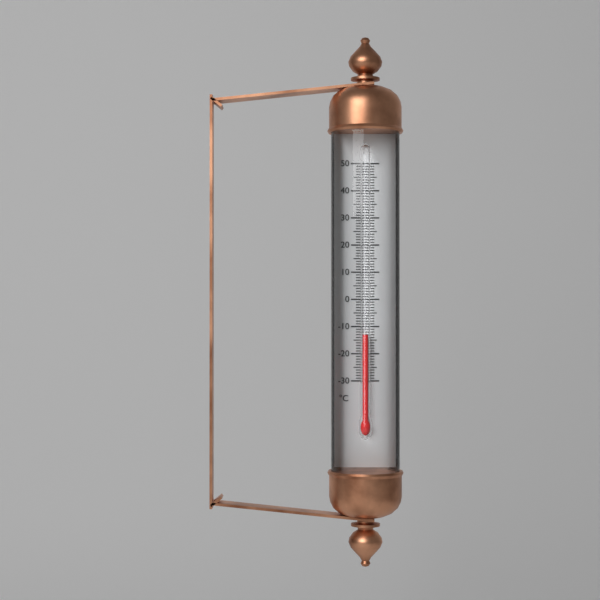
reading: -13 °C
